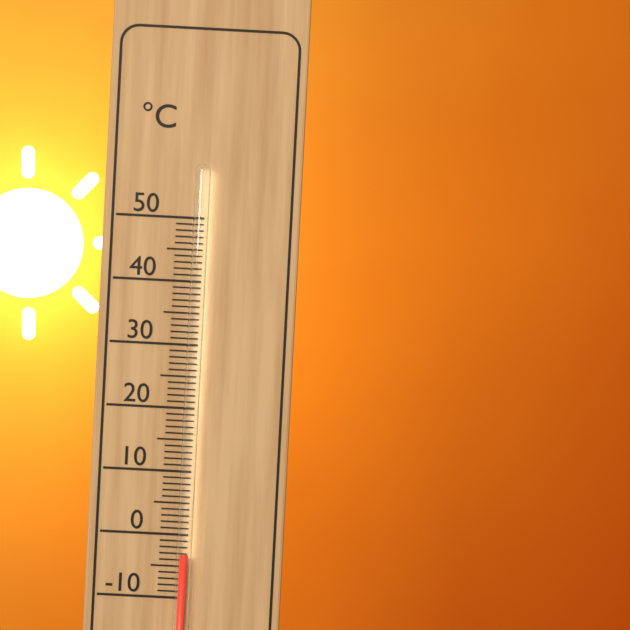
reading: -3 °C
